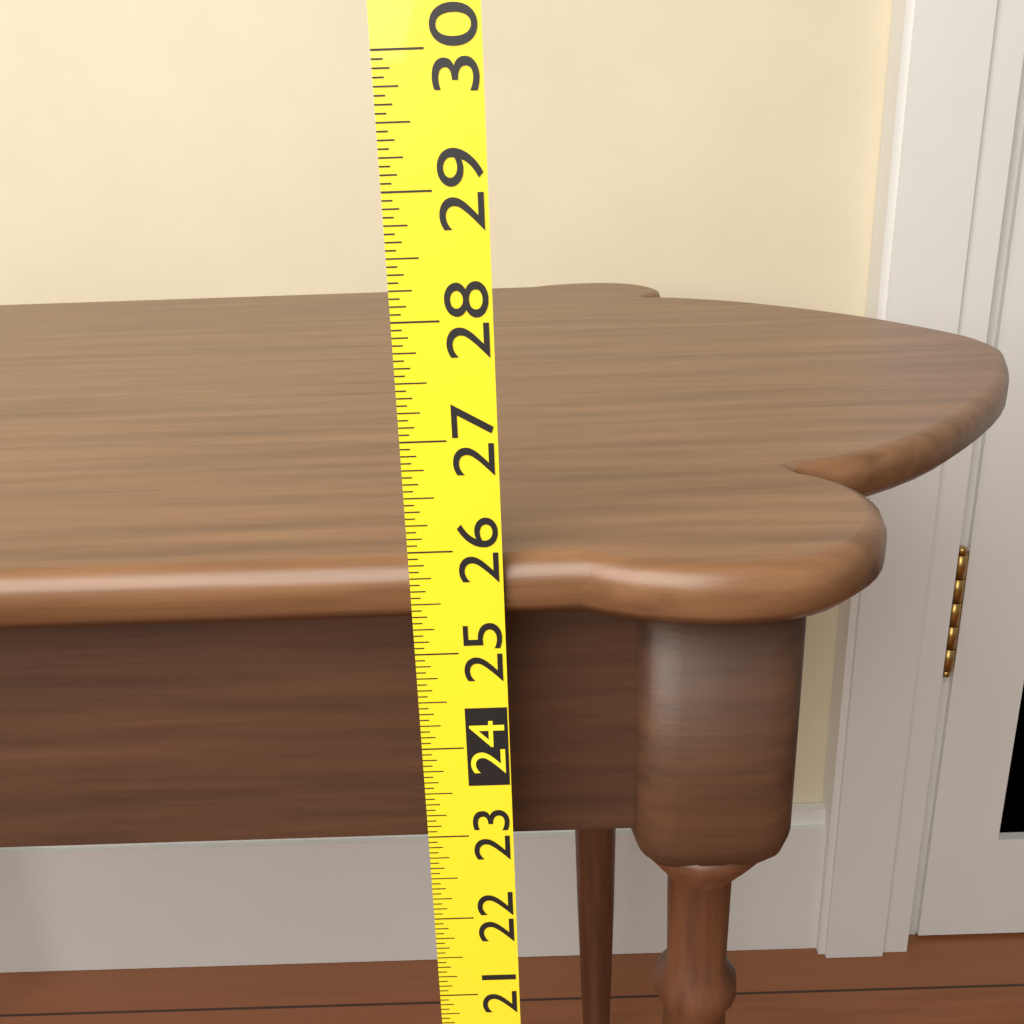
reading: 25.8750 (no unit)
